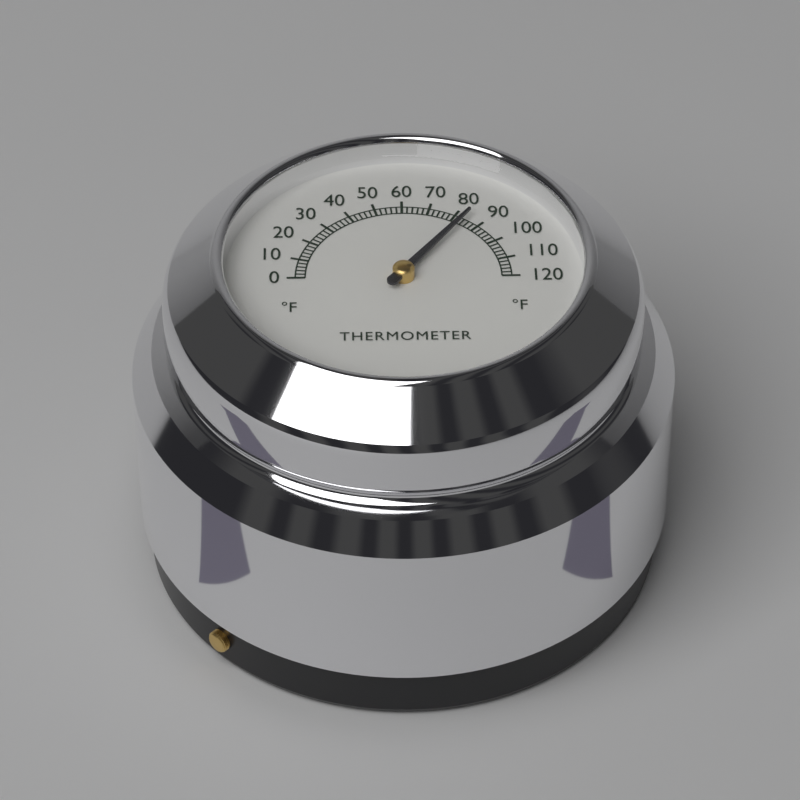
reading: 84 °F
